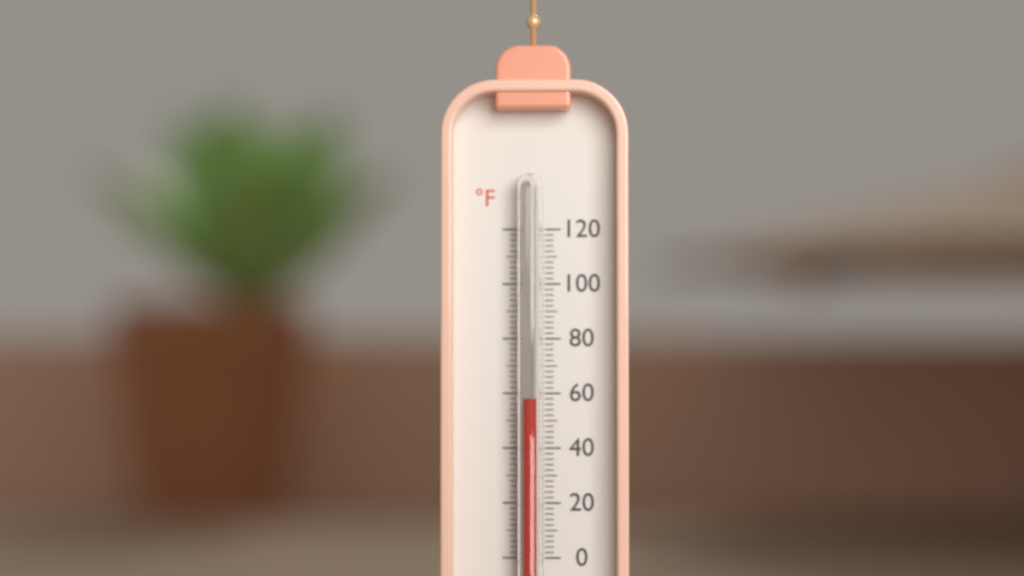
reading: 58 °F
